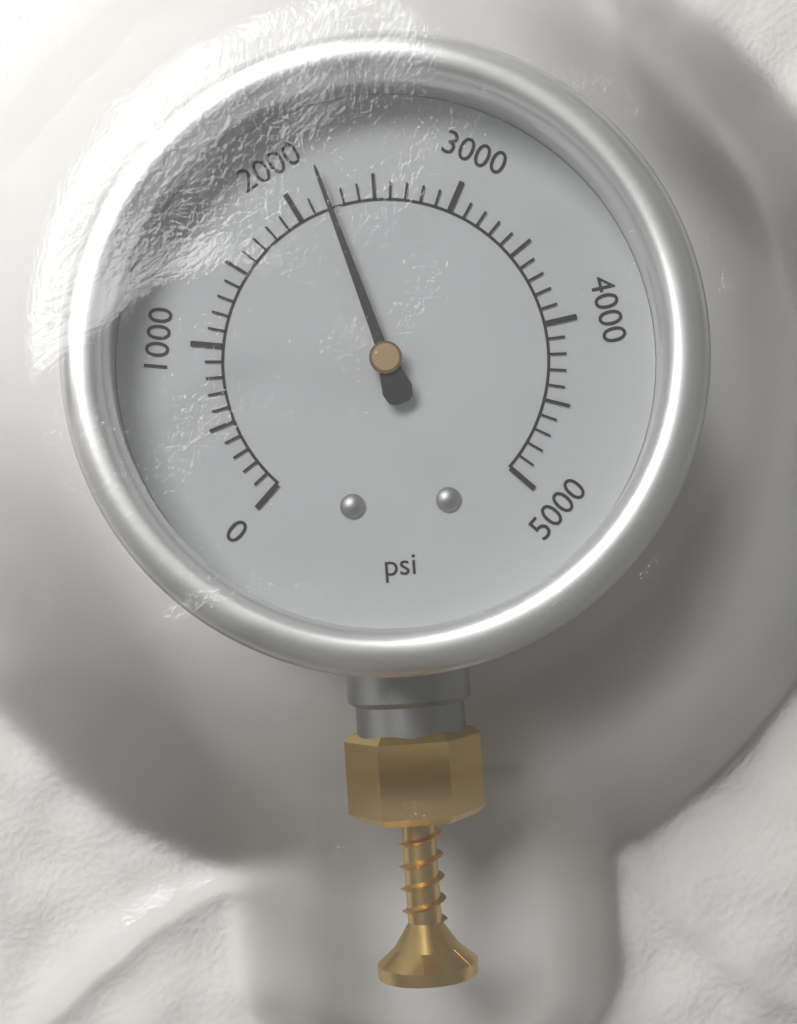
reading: 2200 psi
